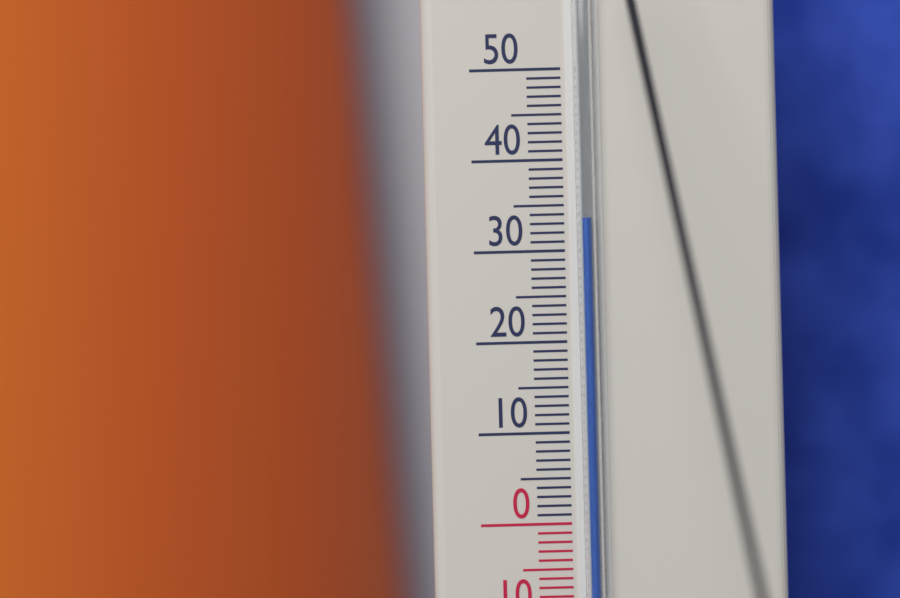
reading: 33.5 °C
